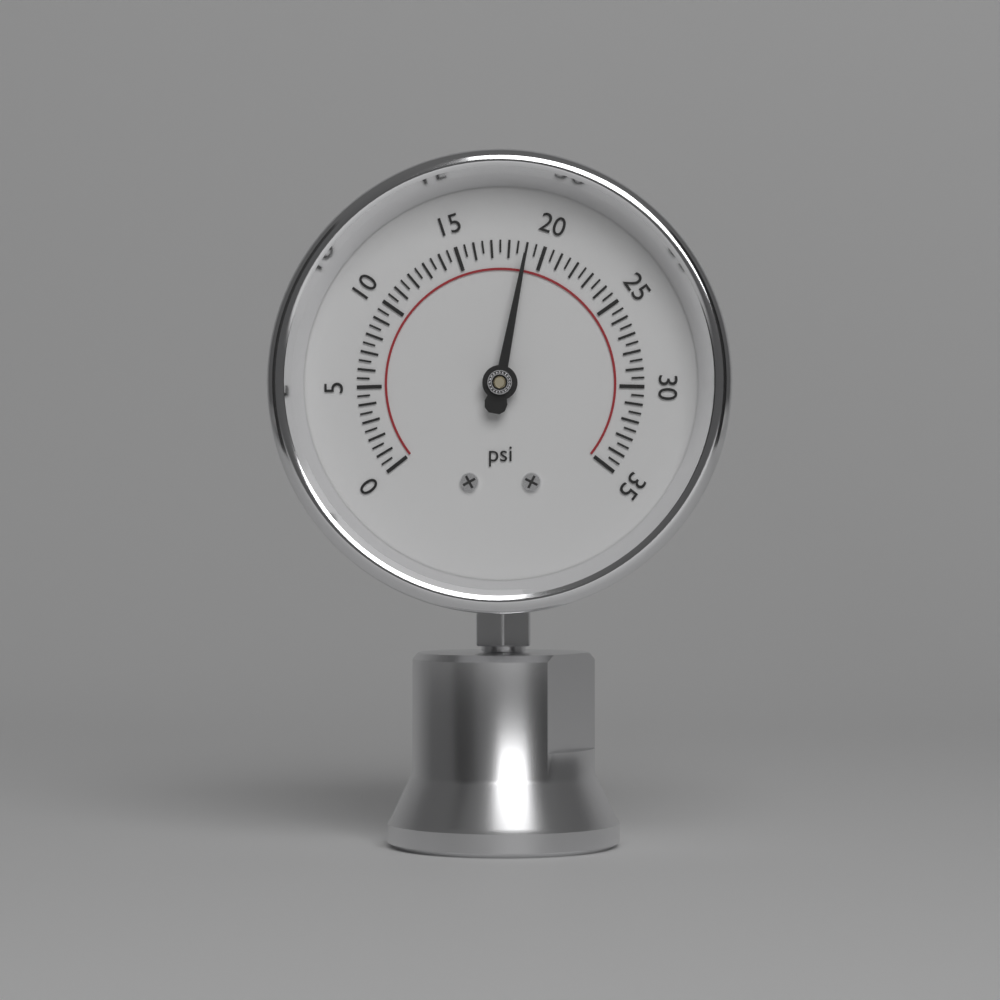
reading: 19.0 psi
